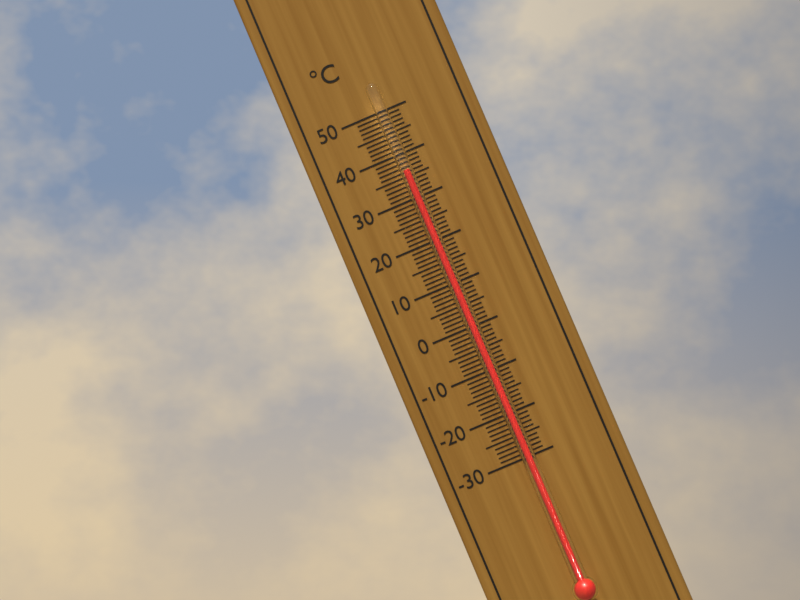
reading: 36 °C
